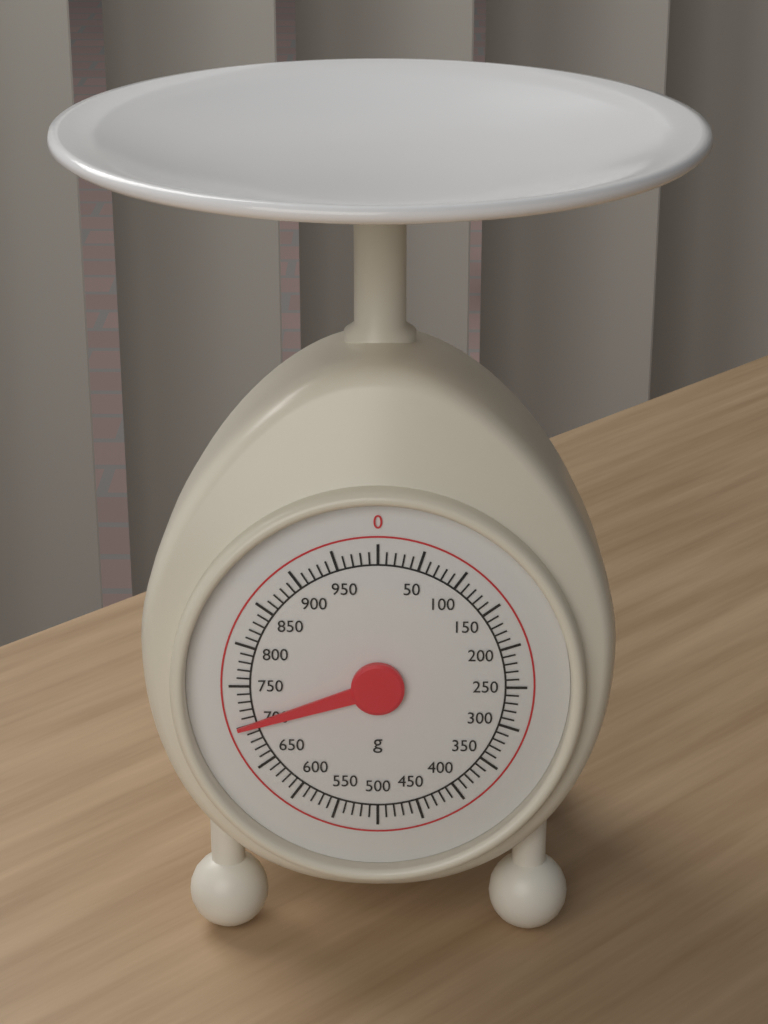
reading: 700 g
